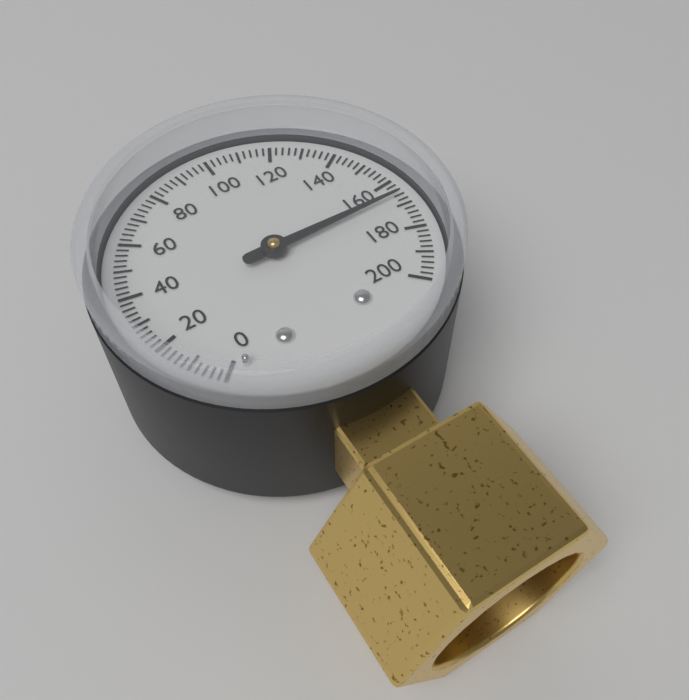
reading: 166 (no unit)
